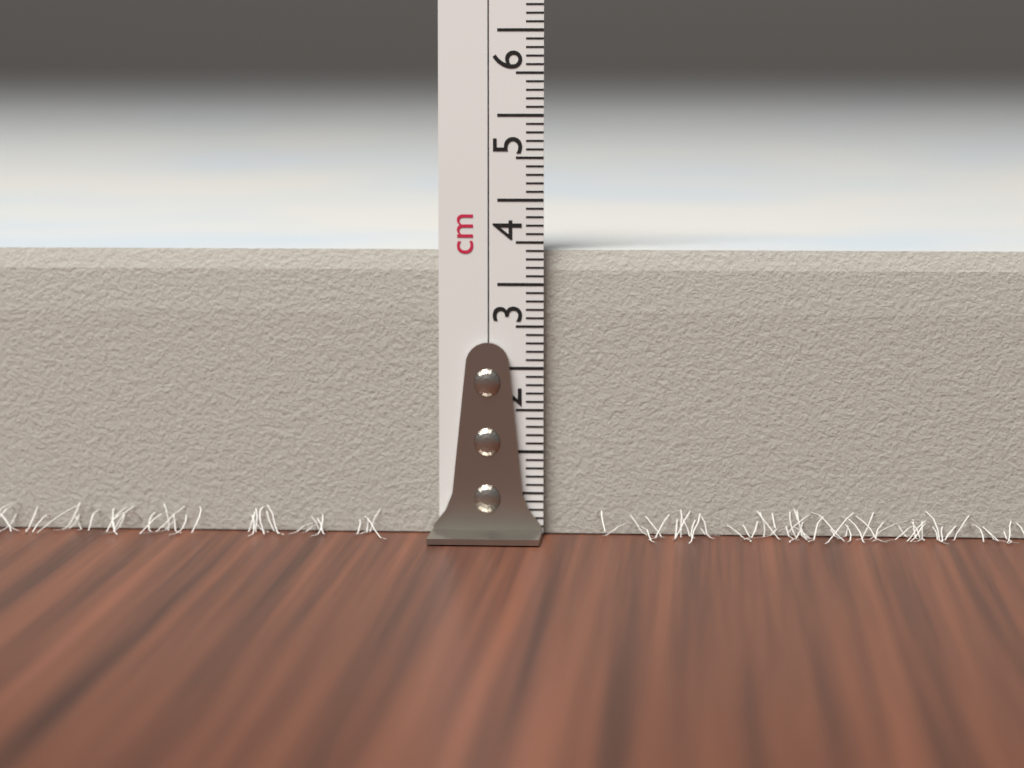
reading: 3.4 cm
